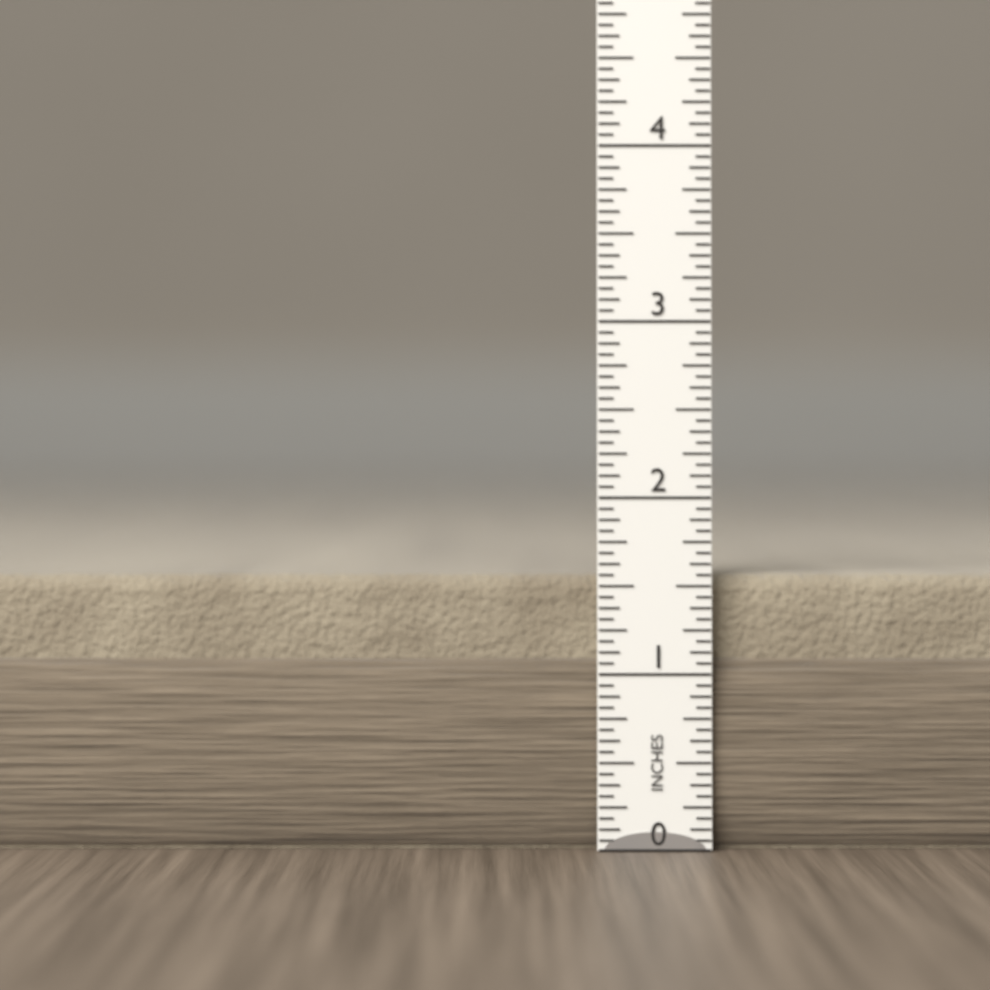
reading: 1.5625 in
